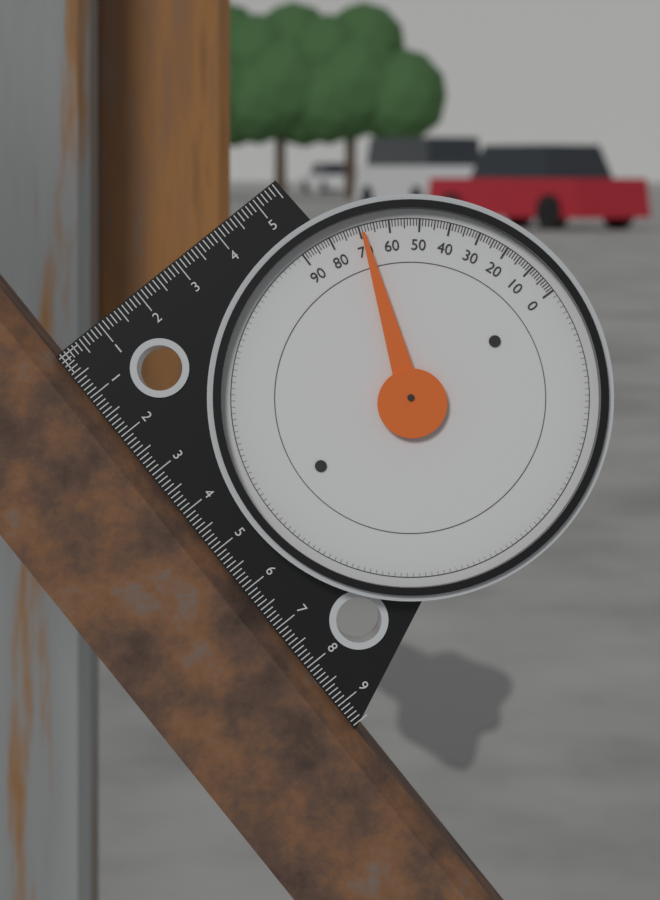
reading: 69 (no unit)
